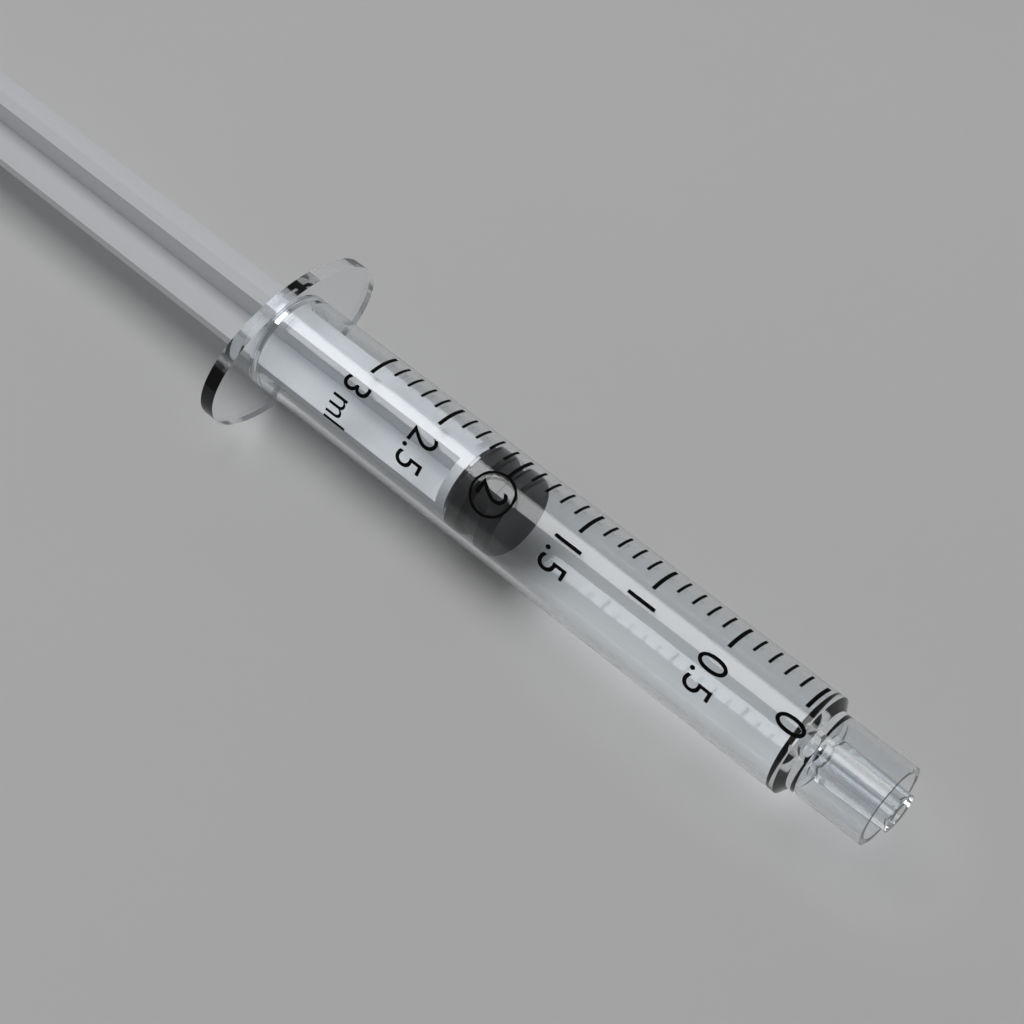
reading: 1.9 ml
